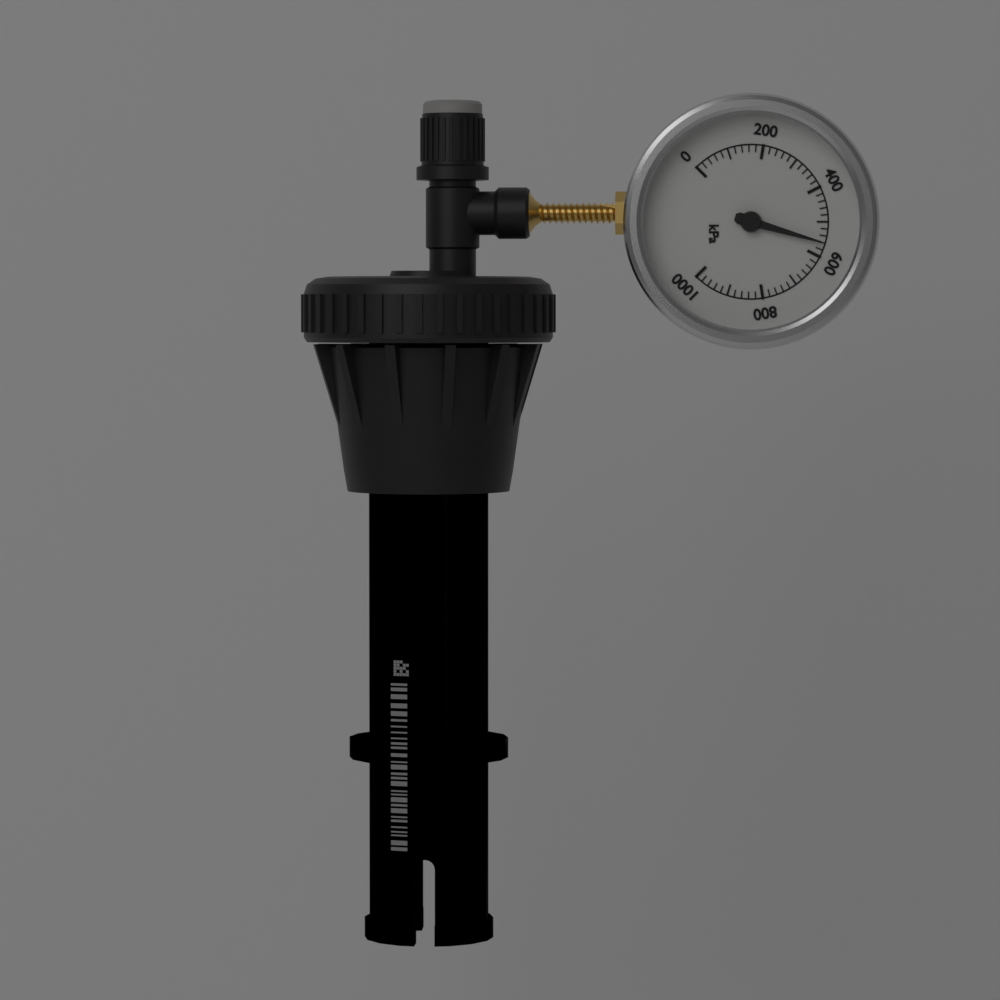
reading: 560 kPa
